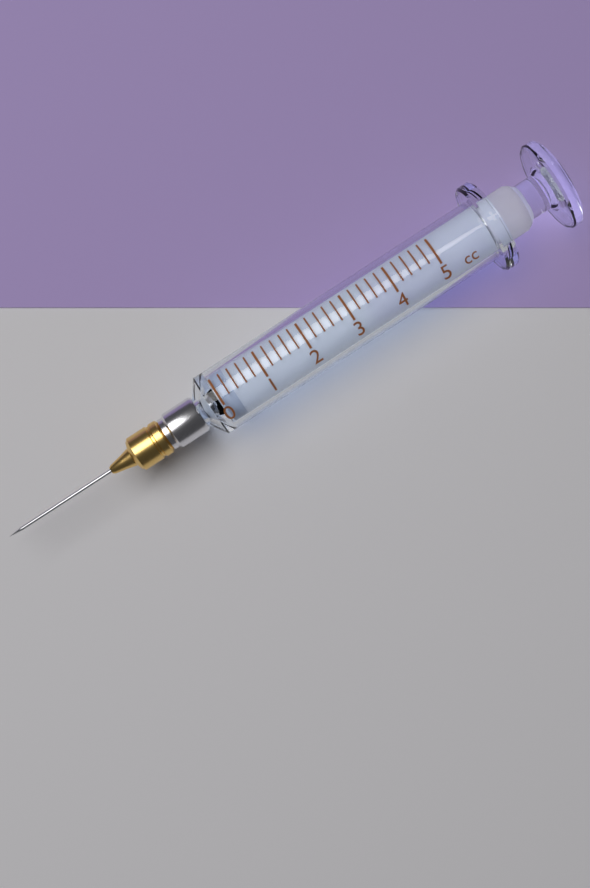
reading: 0.0 cc
